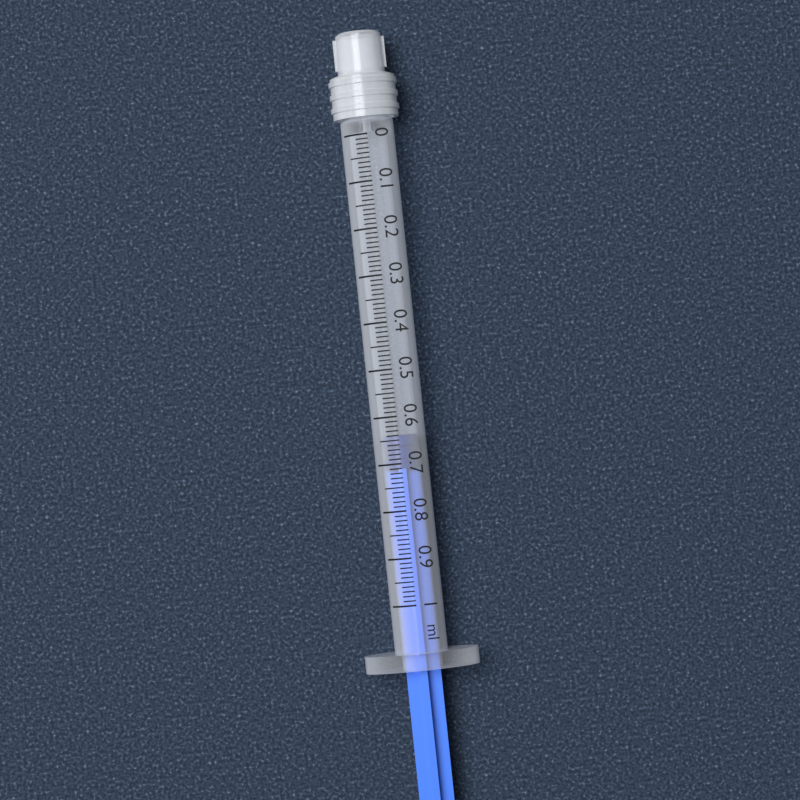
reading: 0.64 ml
